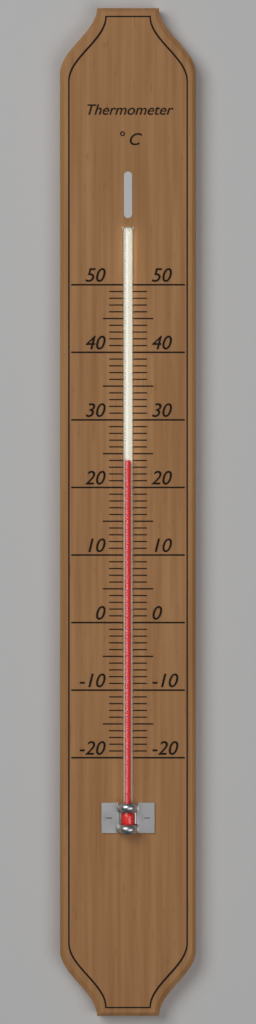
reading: 24 °C
